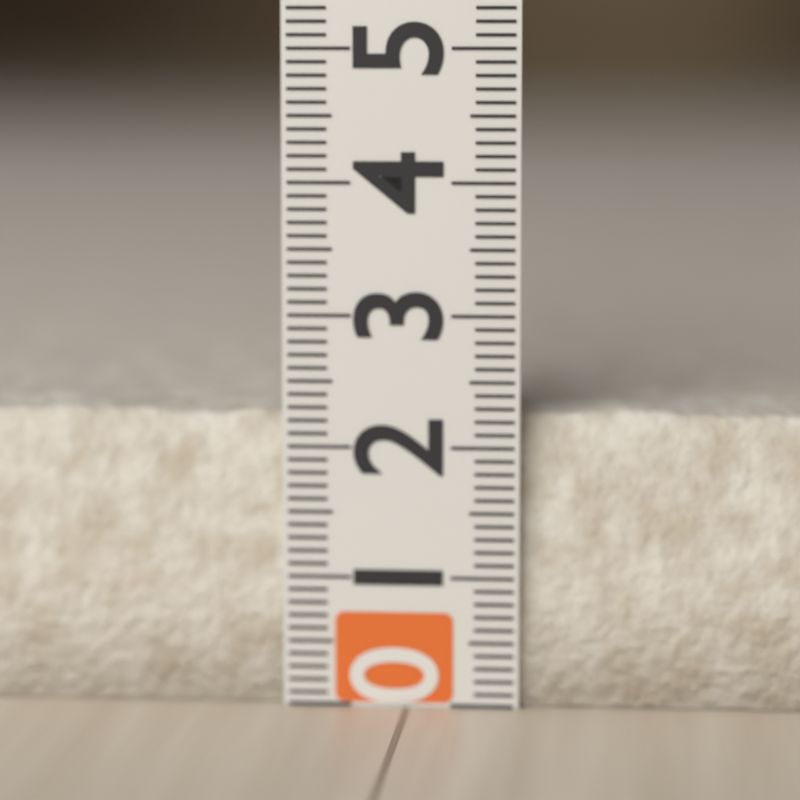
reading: 2.3 (no unit)
